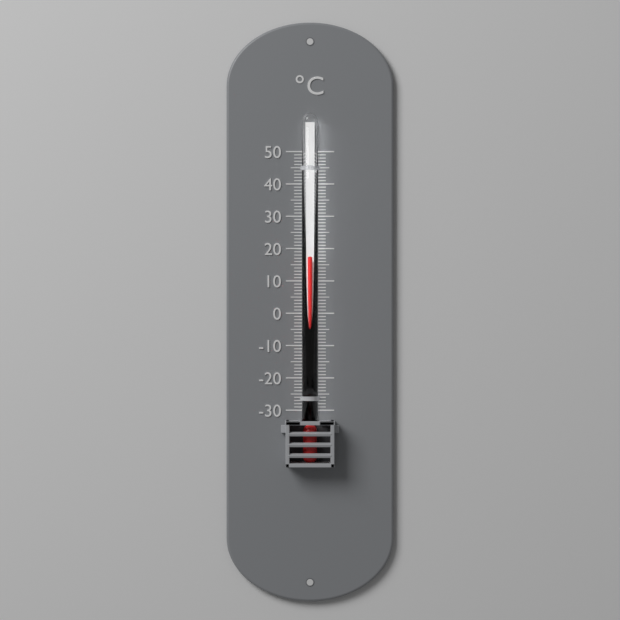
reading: 18 °C
